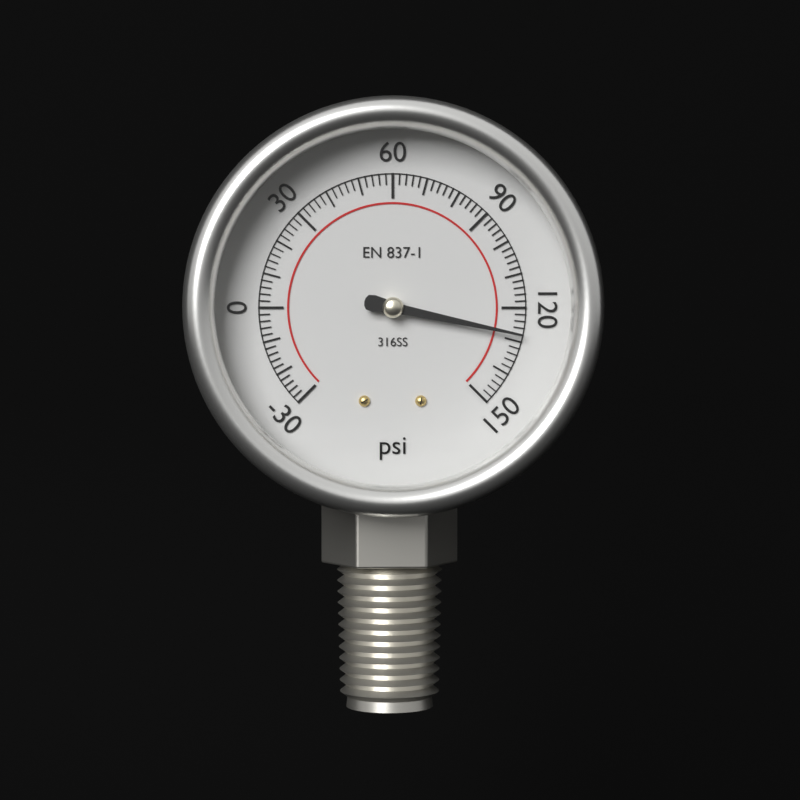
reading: 128 psi
